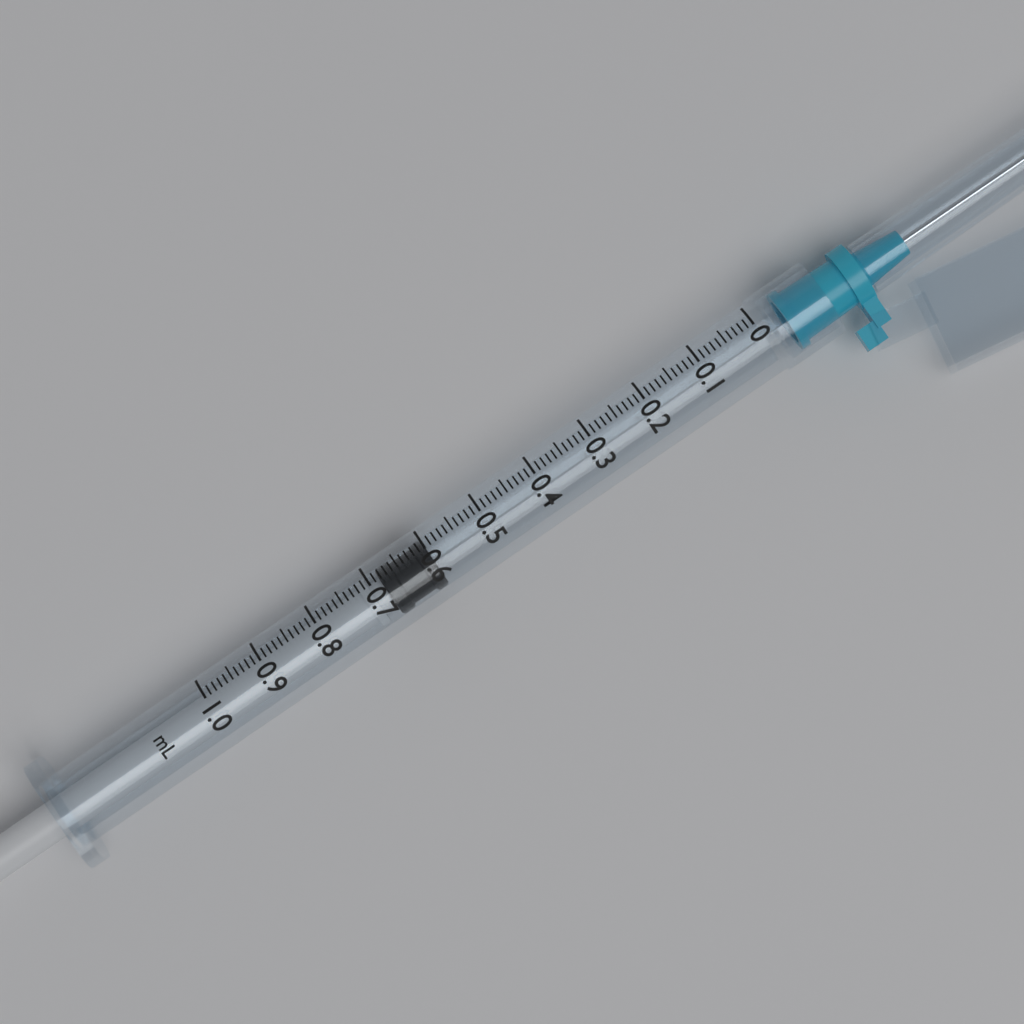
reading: 0.60 ml
